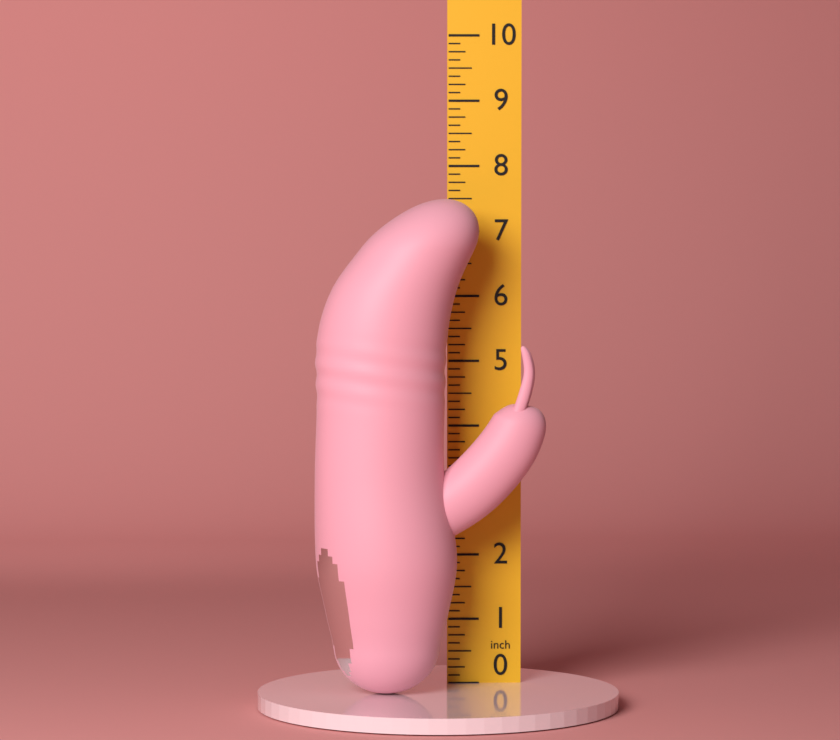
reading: 7.500 in
